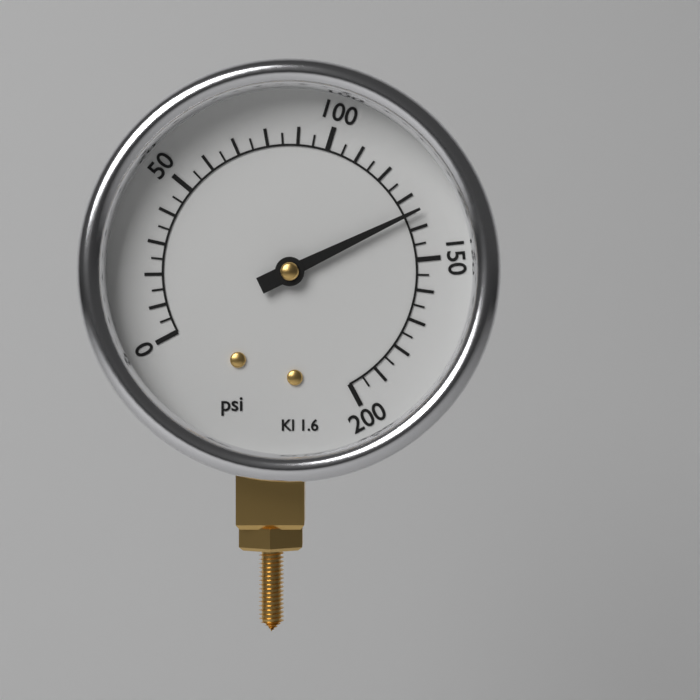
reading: 135 psi
